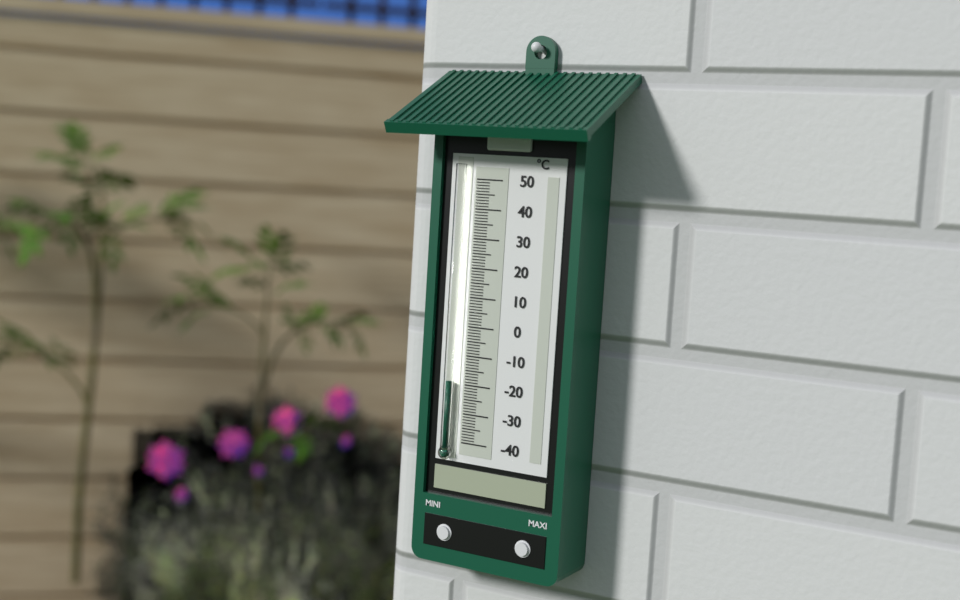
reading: -19 °C
